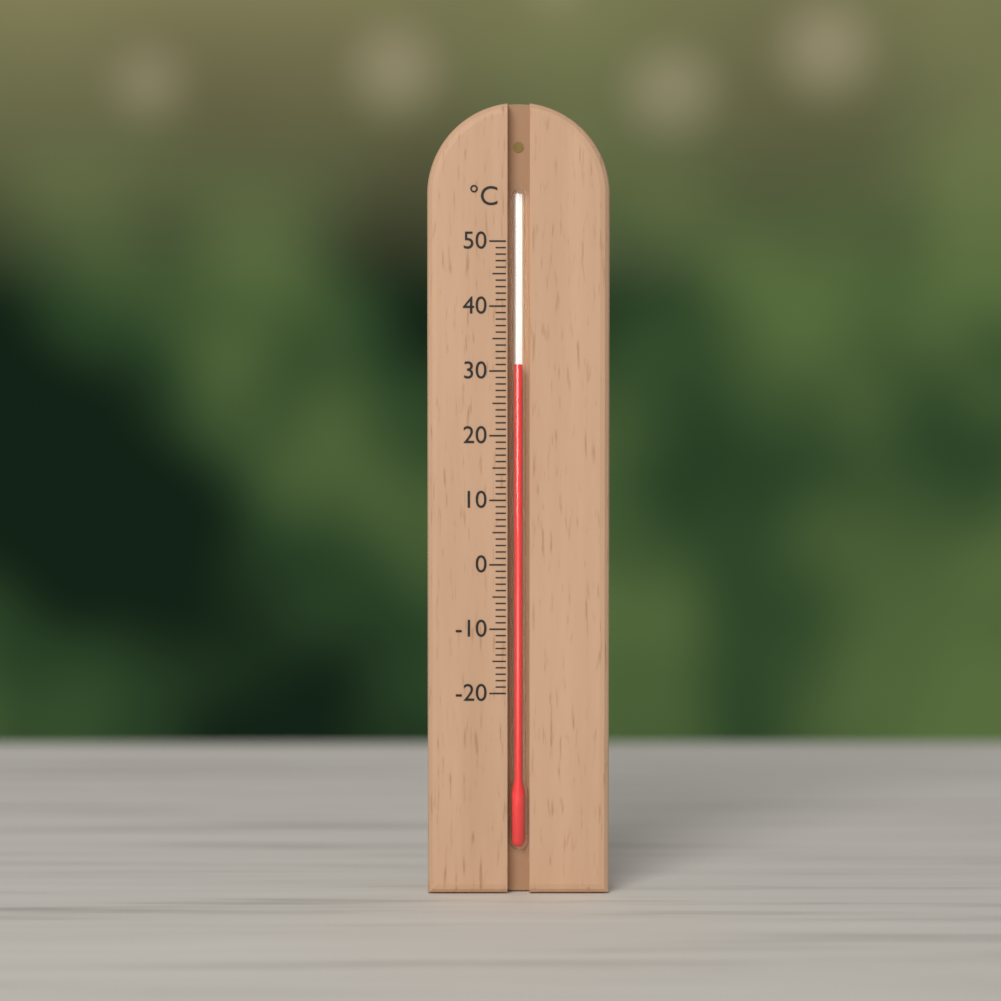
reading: 31 °C
